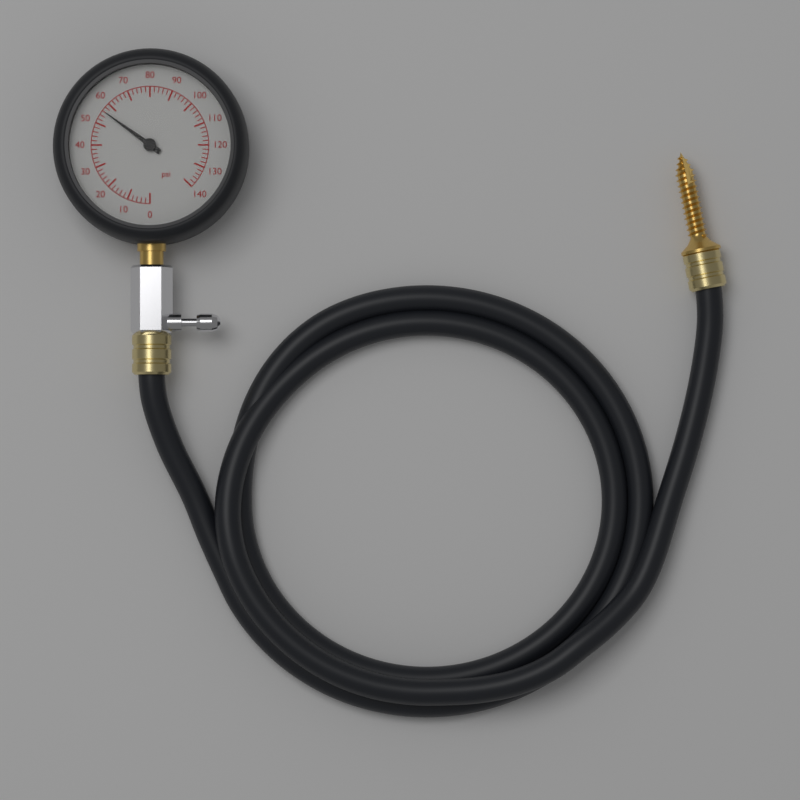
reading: 56 psi
